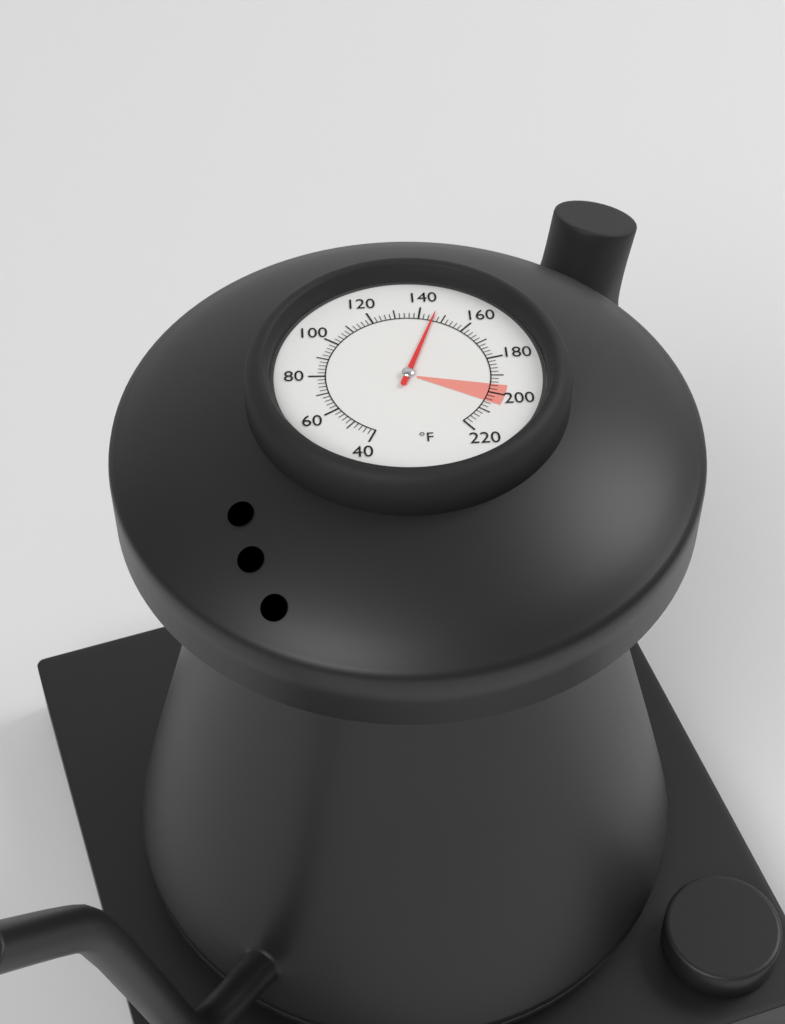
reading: 146 °F
